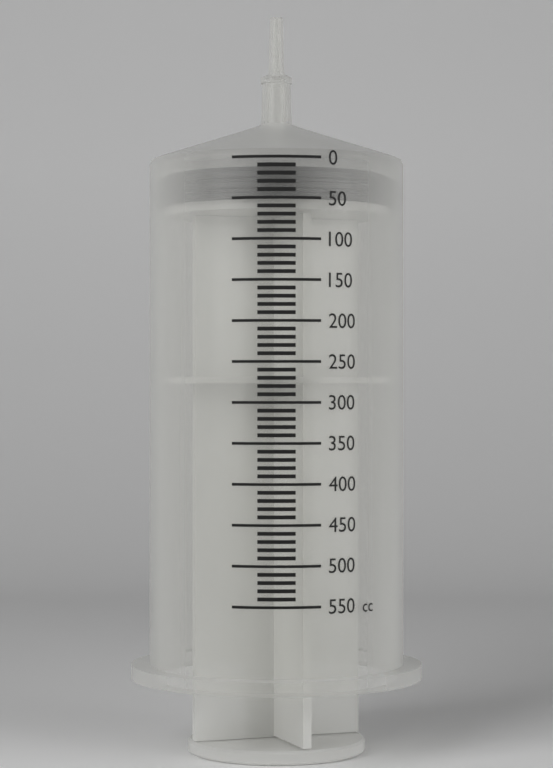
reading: 10 cc
